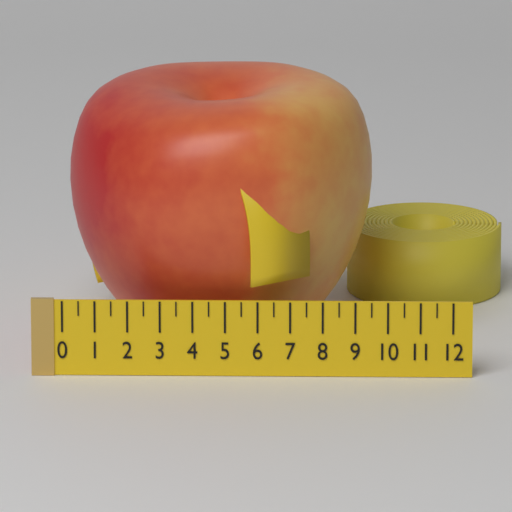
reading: 9.5 (no unit)
